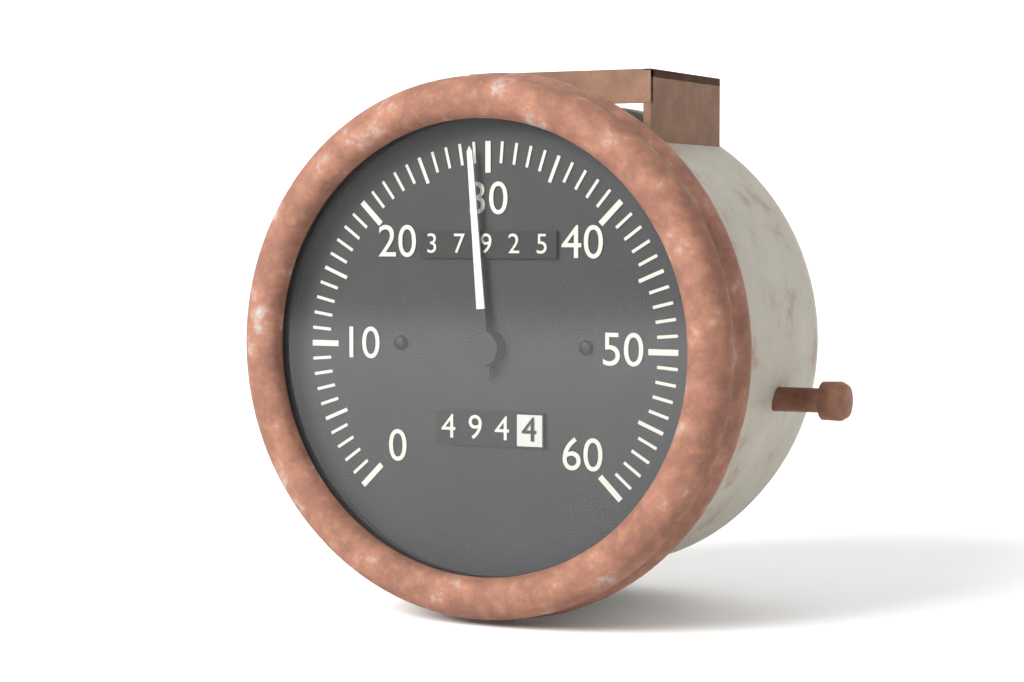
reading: 29 (no unit)
